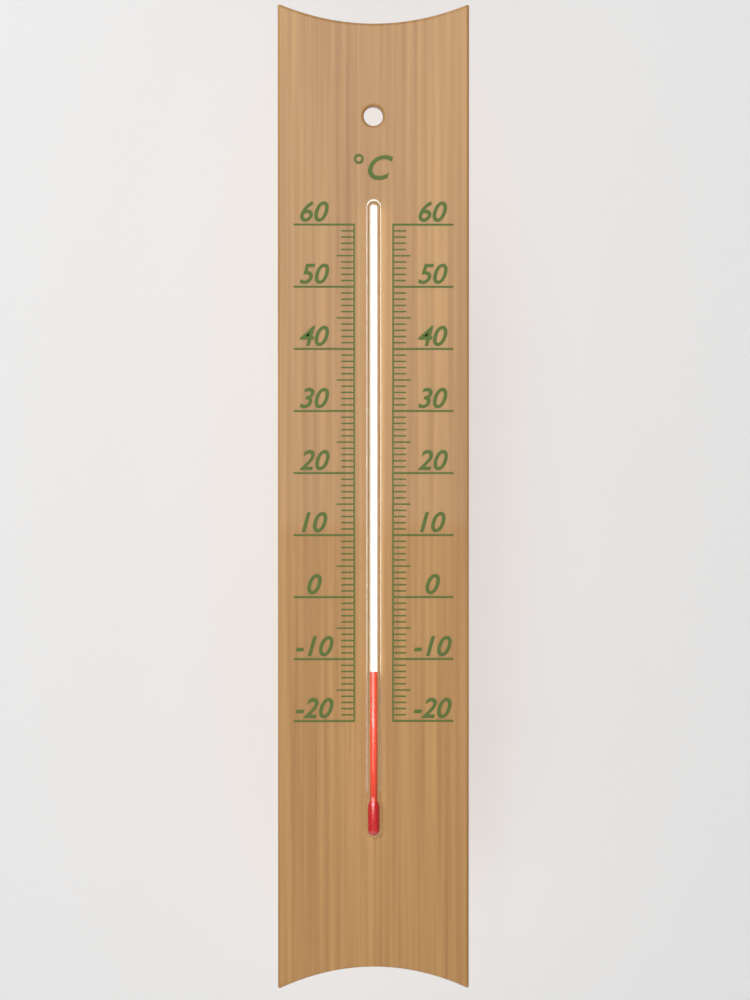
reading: -12 °C
